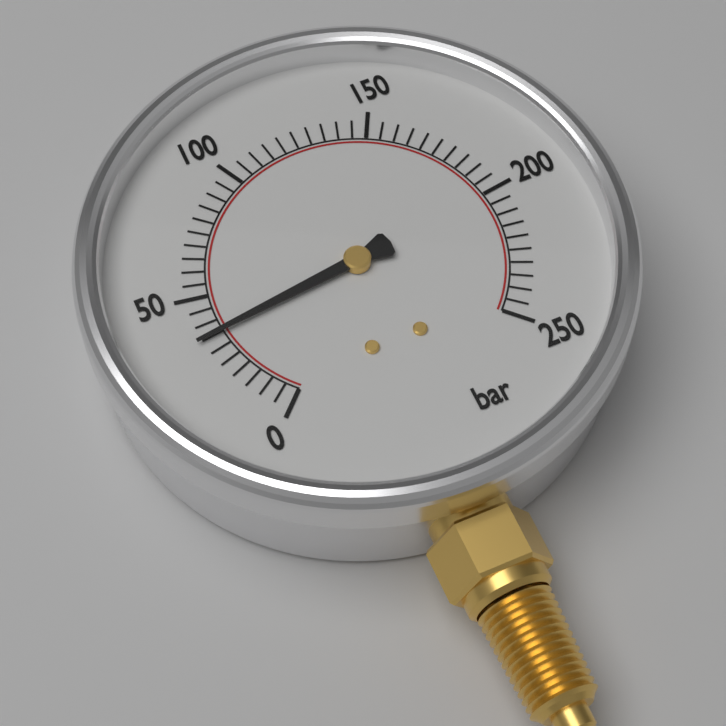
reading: 35 bar
